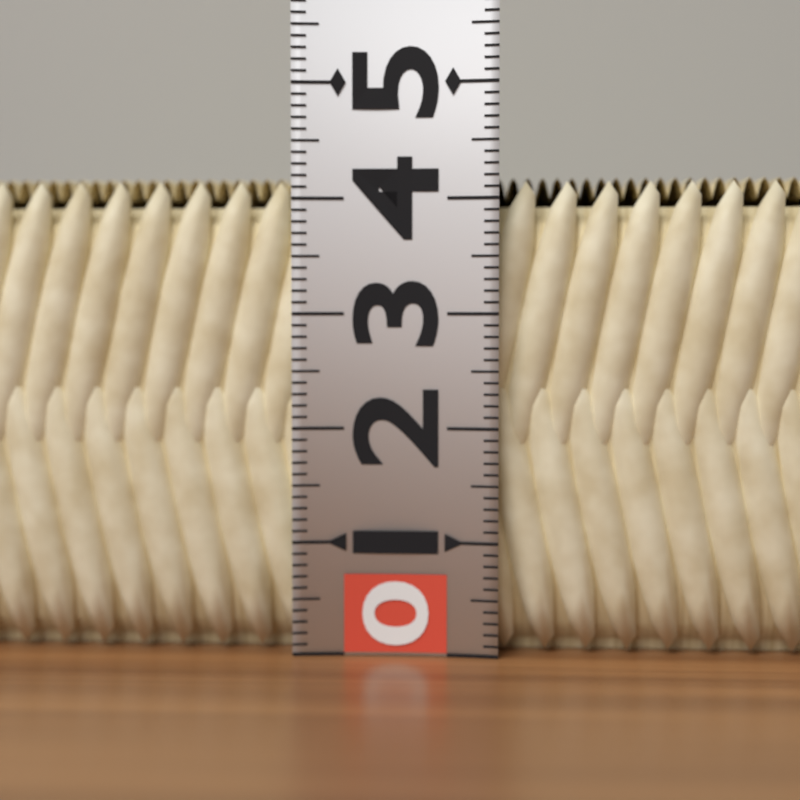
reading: 4.2 (no unit)
